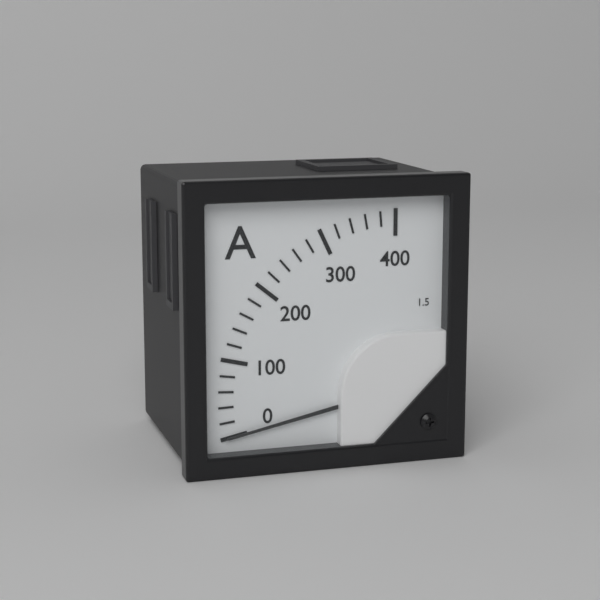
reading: 0 A
